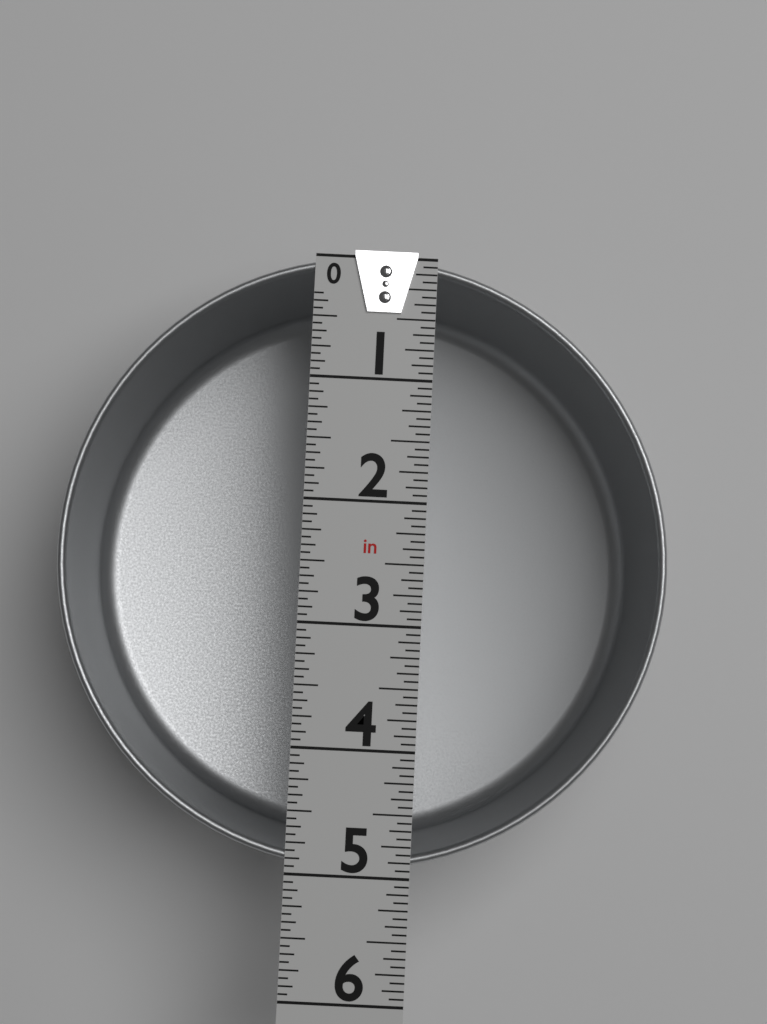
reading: 4.9375 in
